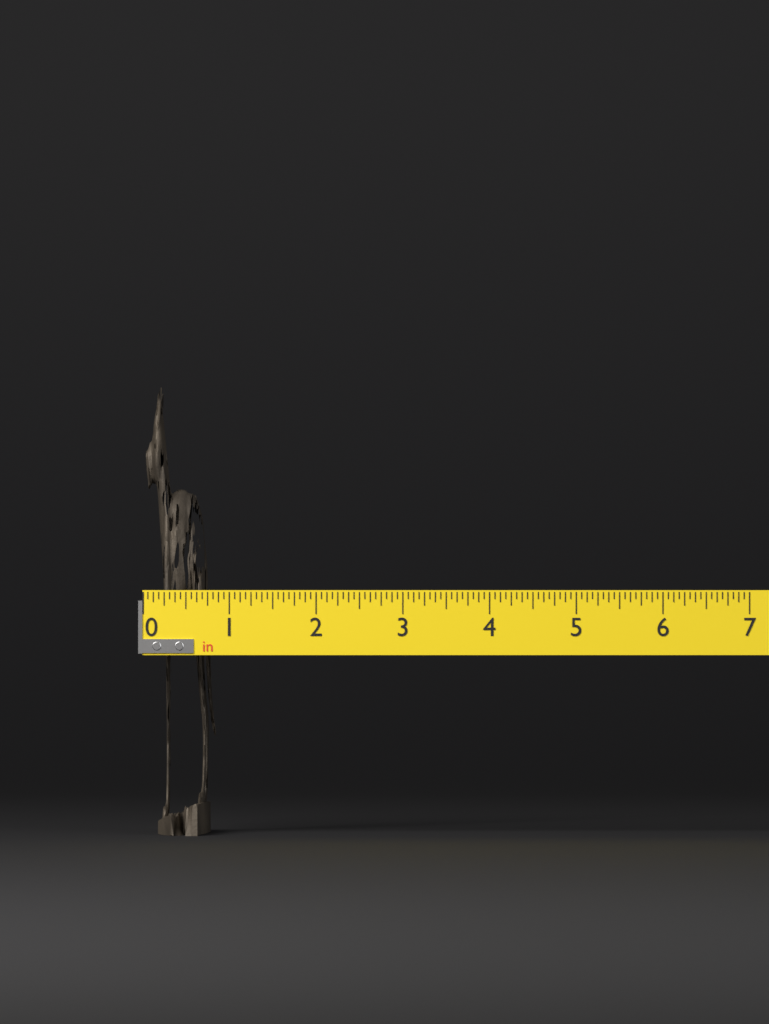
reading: 0.8125 in
